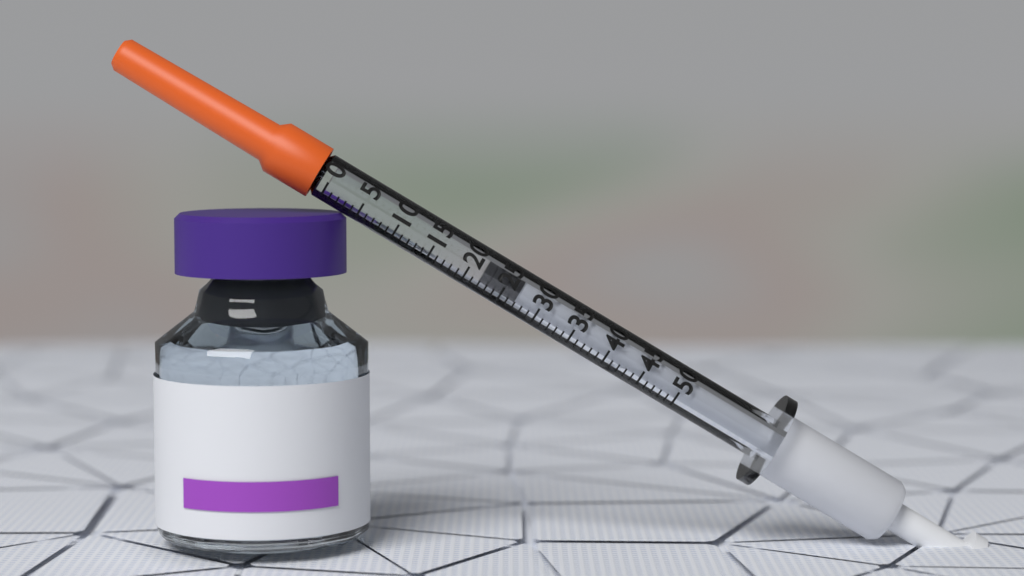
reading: 22 (no unit)
